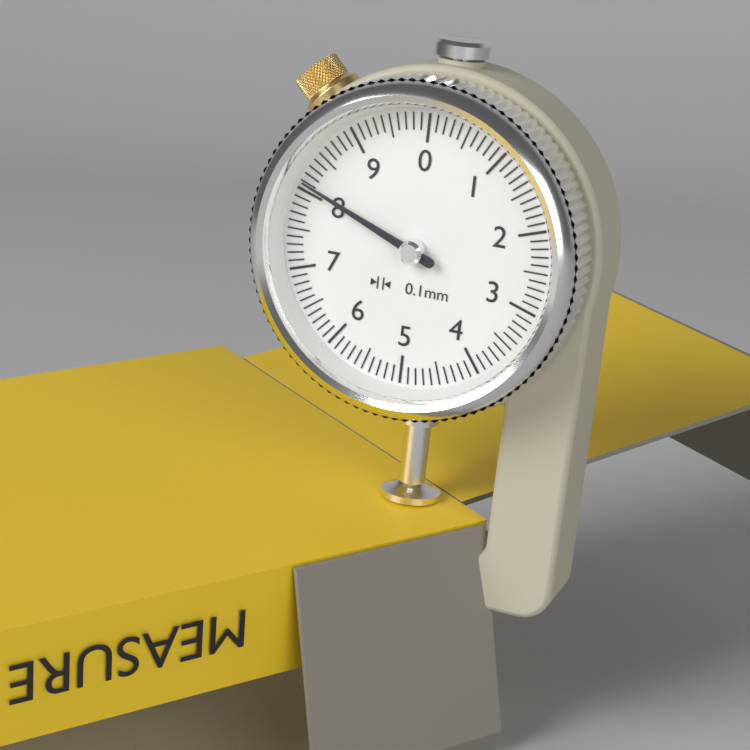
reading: 8.1 mm
